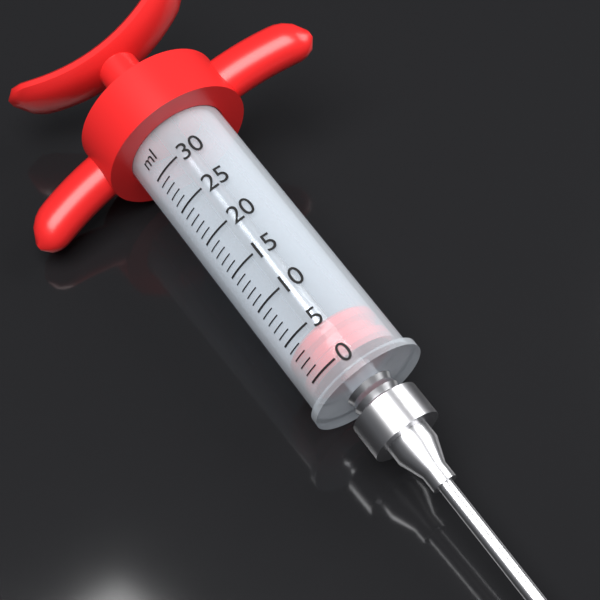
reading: 0 ml
